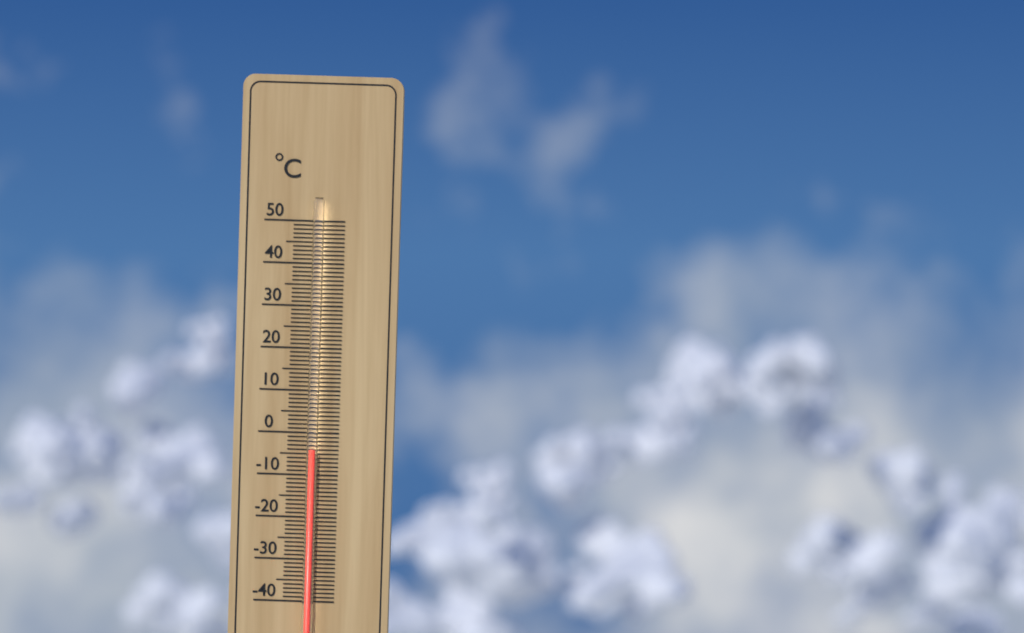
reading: -4 °C
